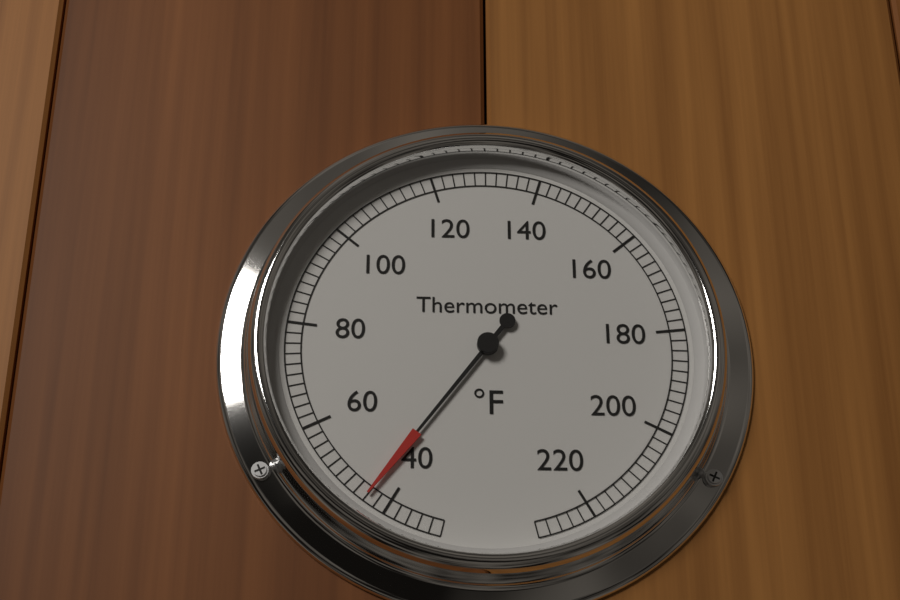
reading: 44 °F
